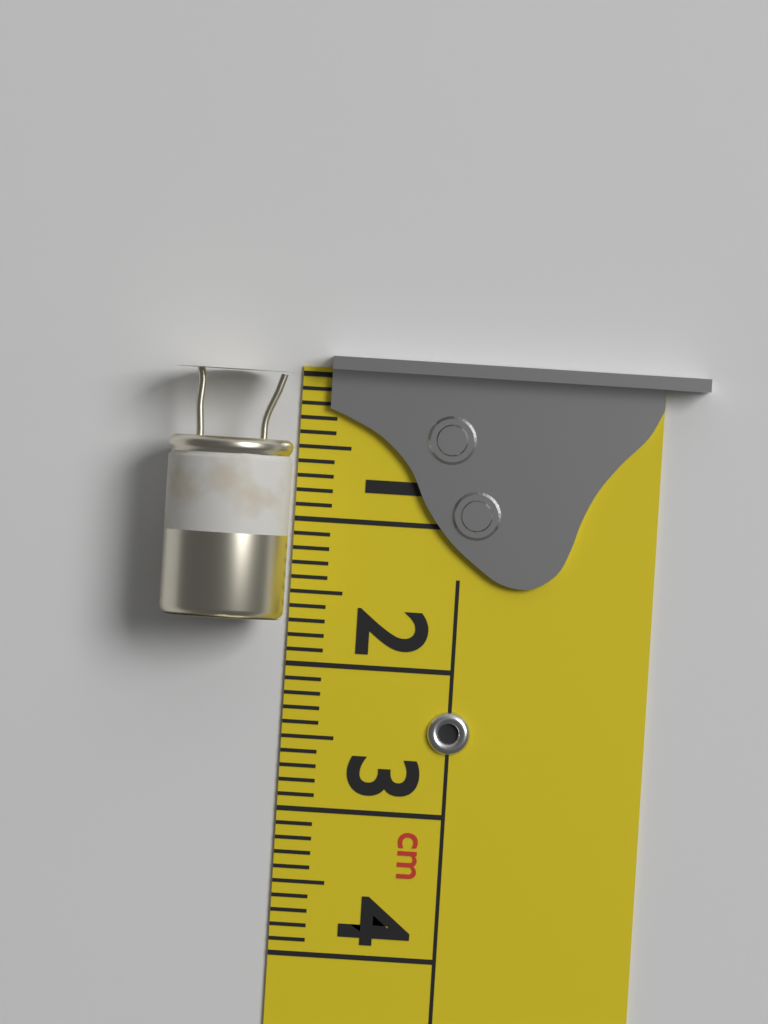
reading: 1.7 cm
